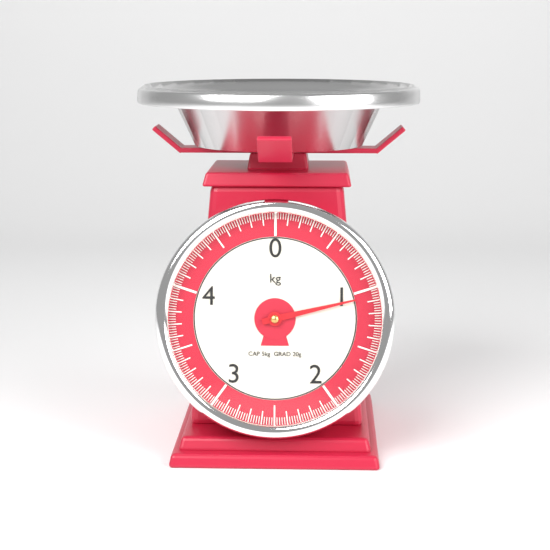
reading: 1.06 kg
